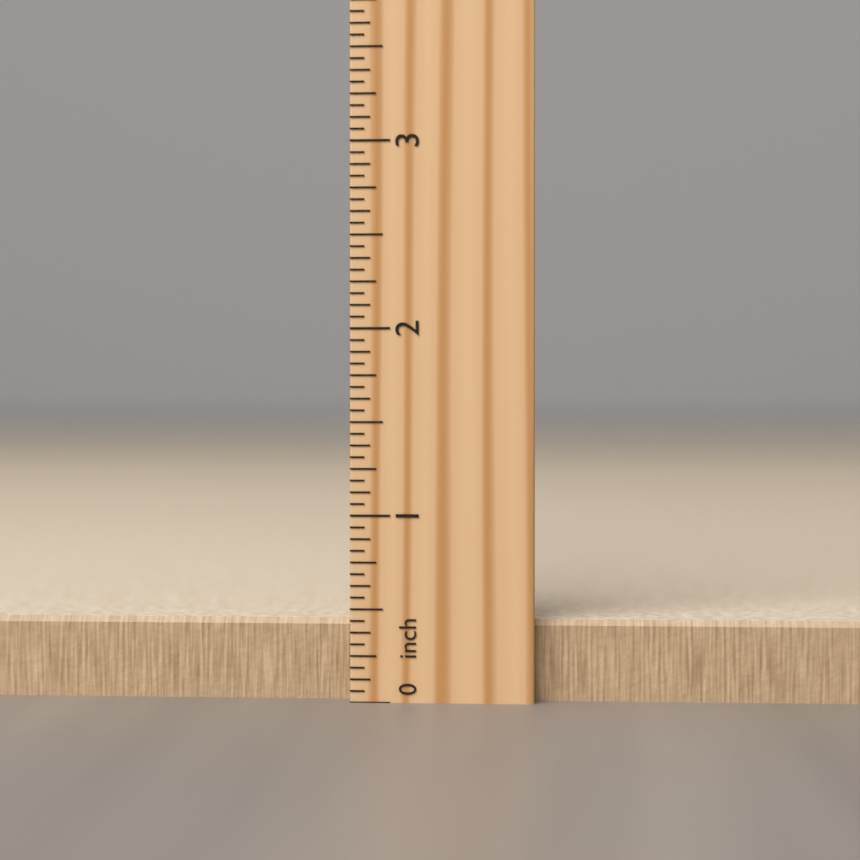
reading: 0.4375 inch
